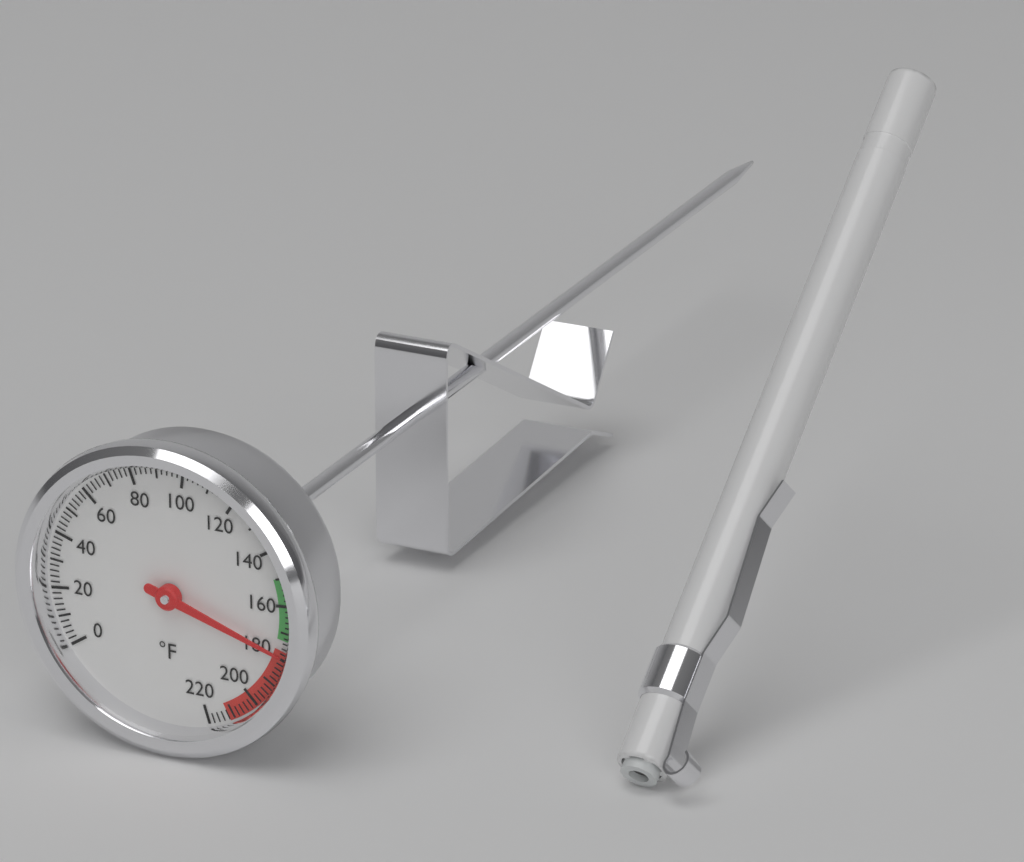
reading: 178 °F
